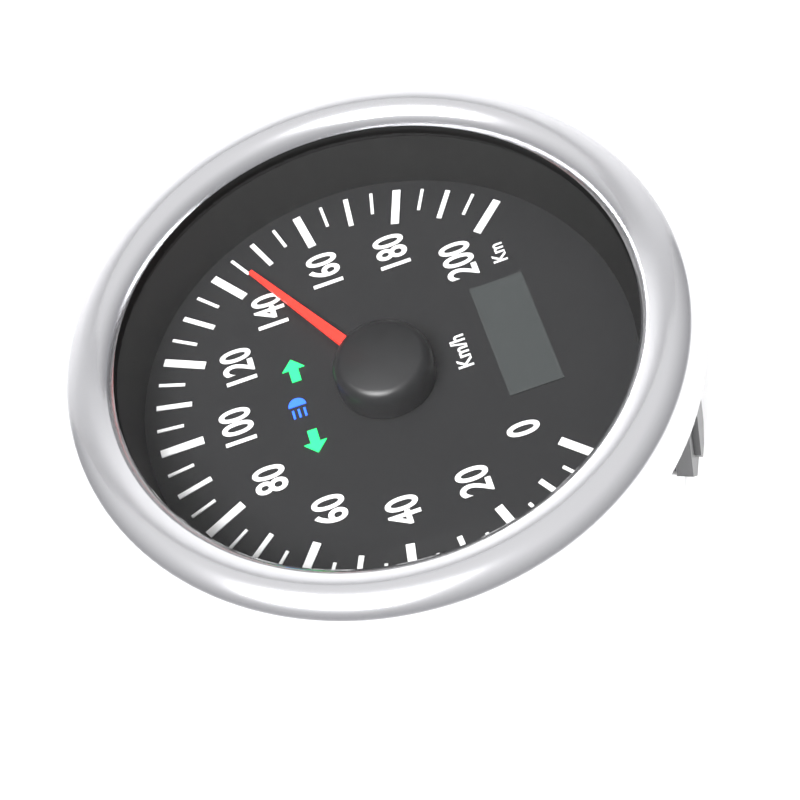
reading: 145 km/h
